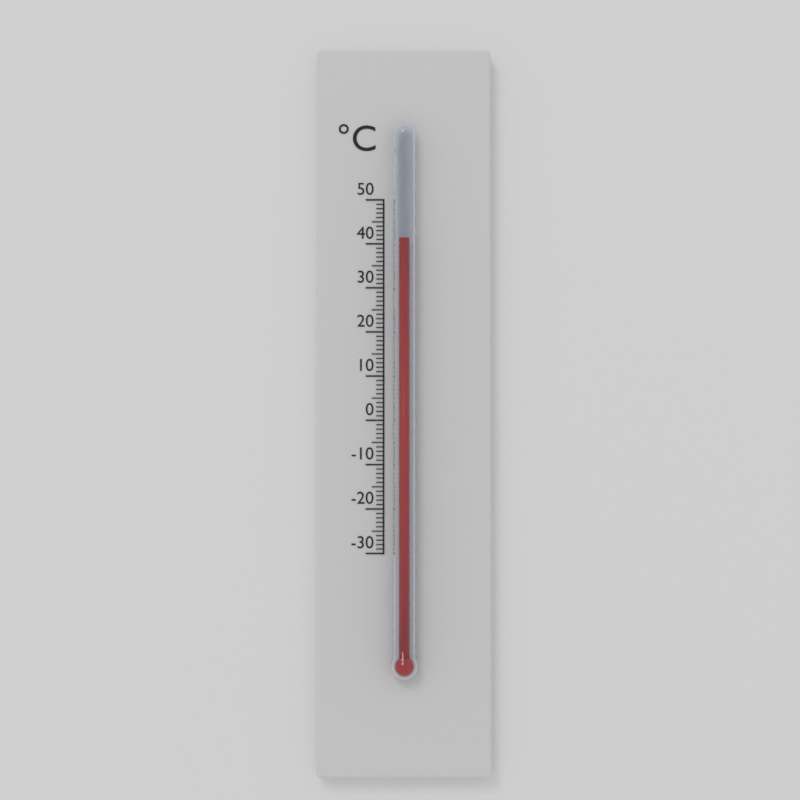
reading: 41 °C
